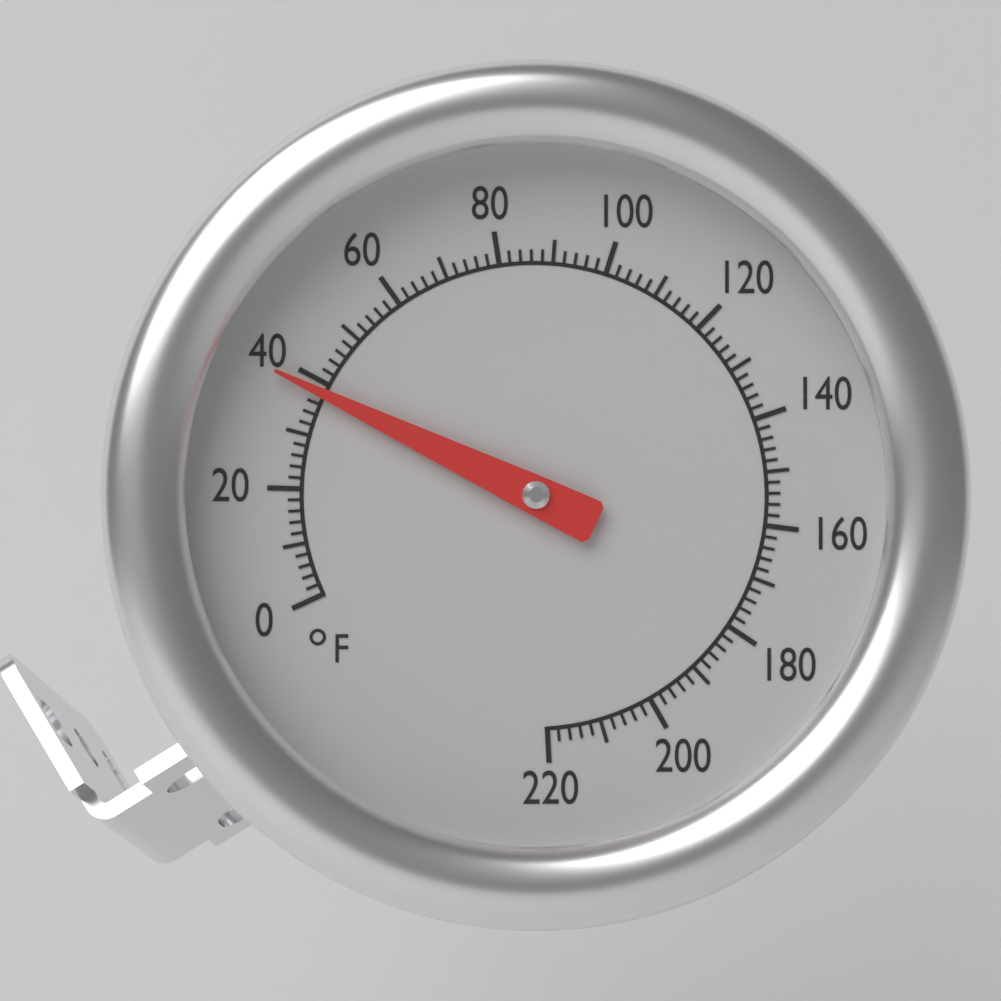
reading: 38 °F
